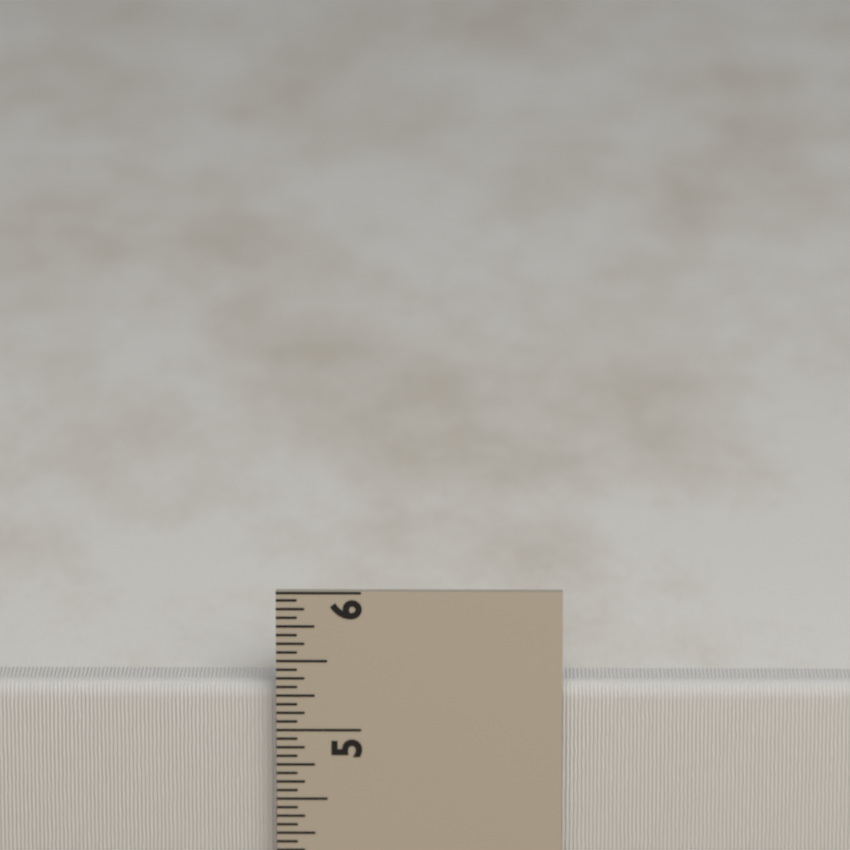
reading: 5.3125 in
